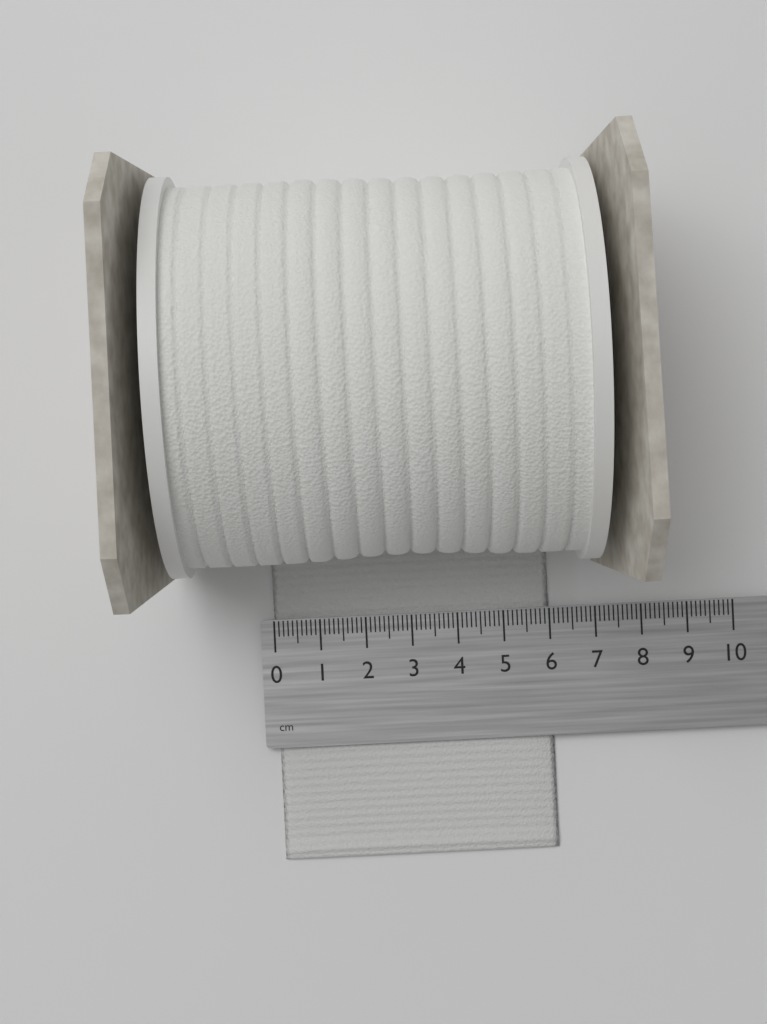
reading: 6.0 cm
